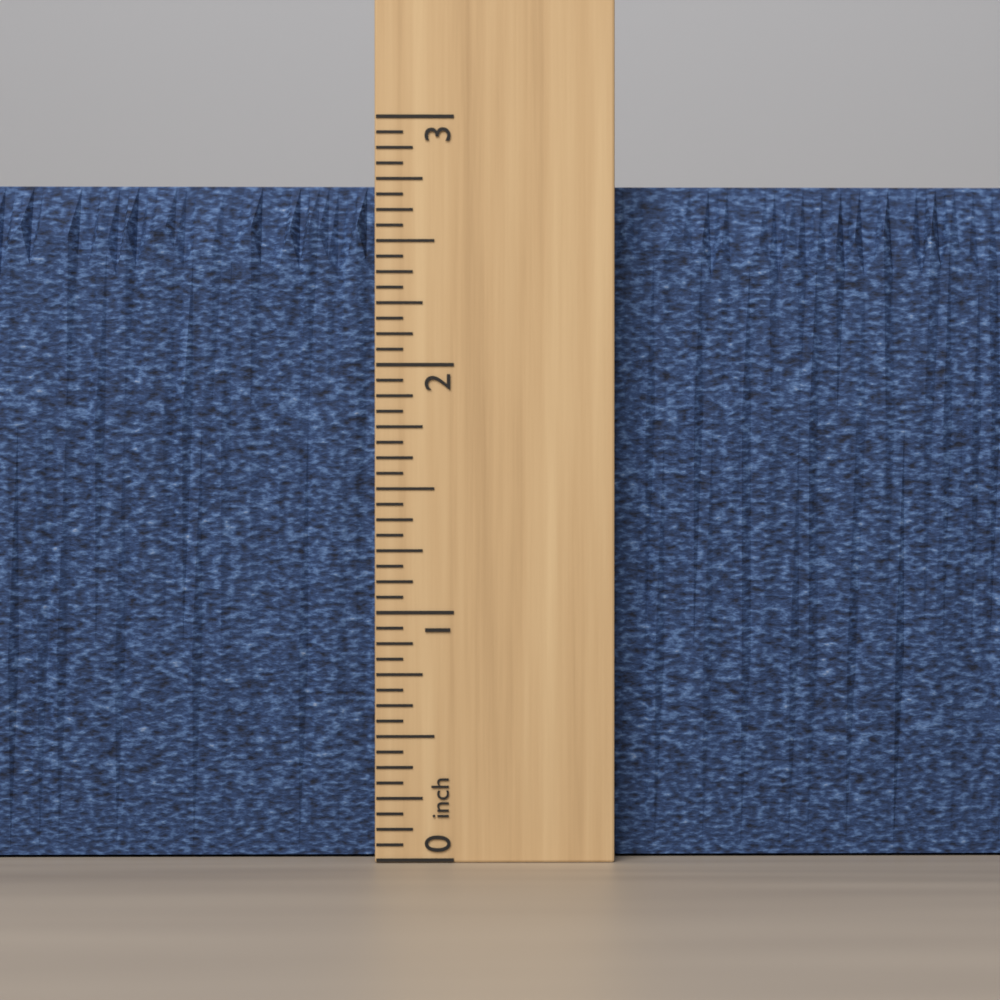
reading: 2.7500 inch
